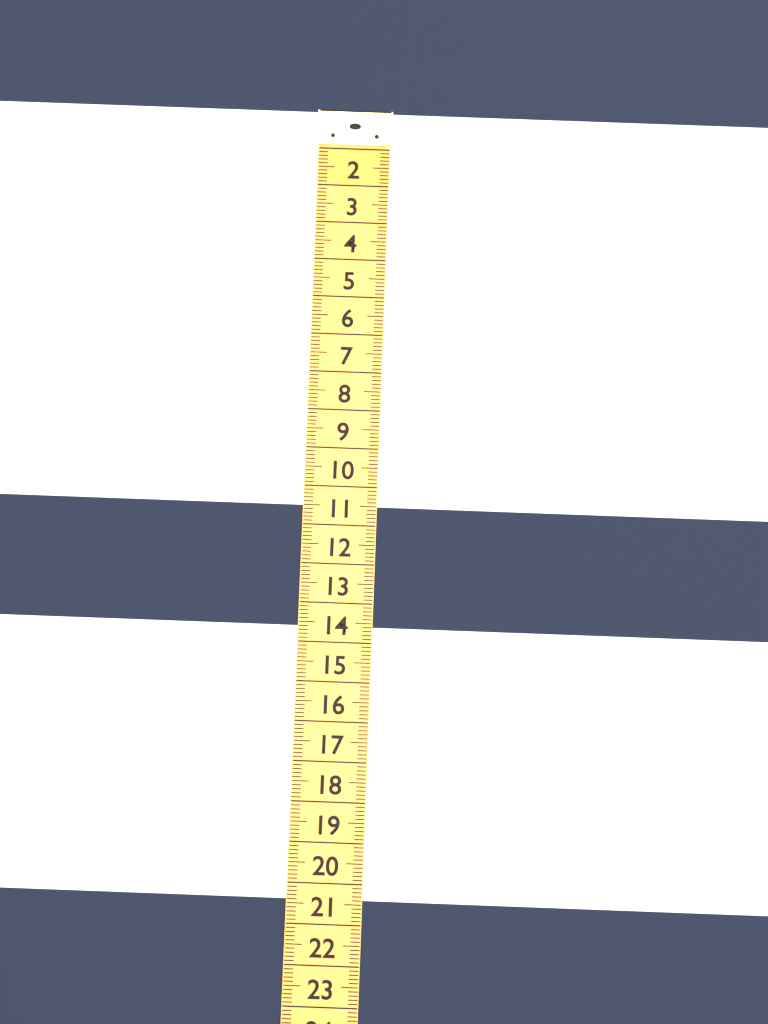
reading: 10.5 (no unit)
